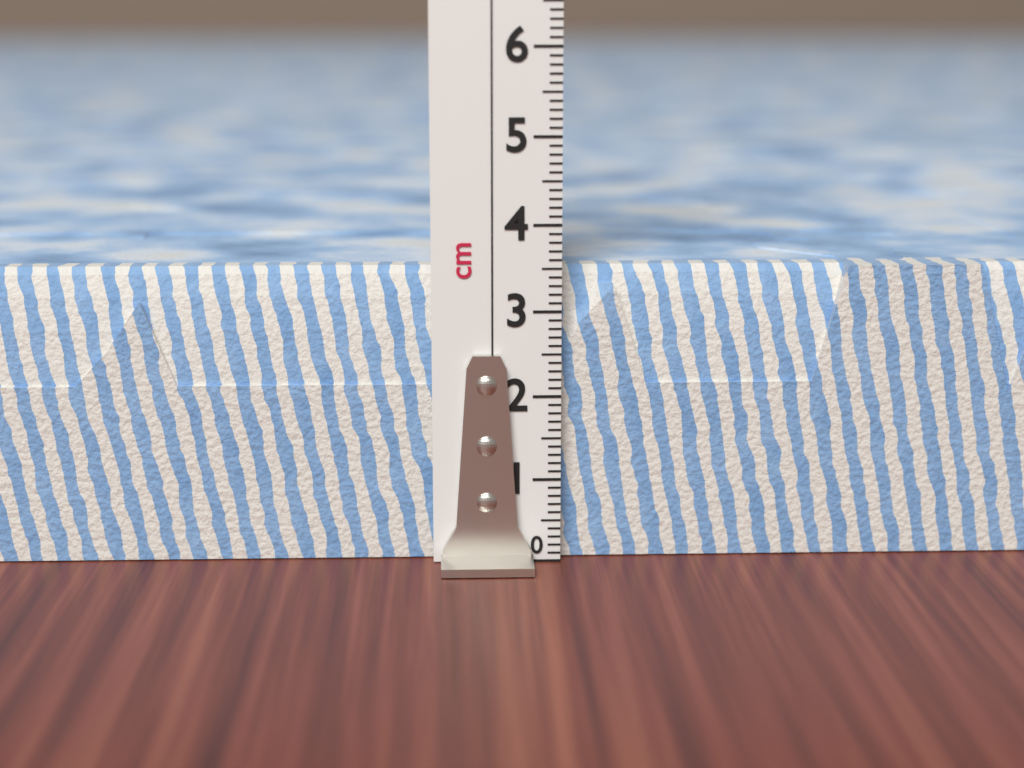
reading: 3.5 cm
